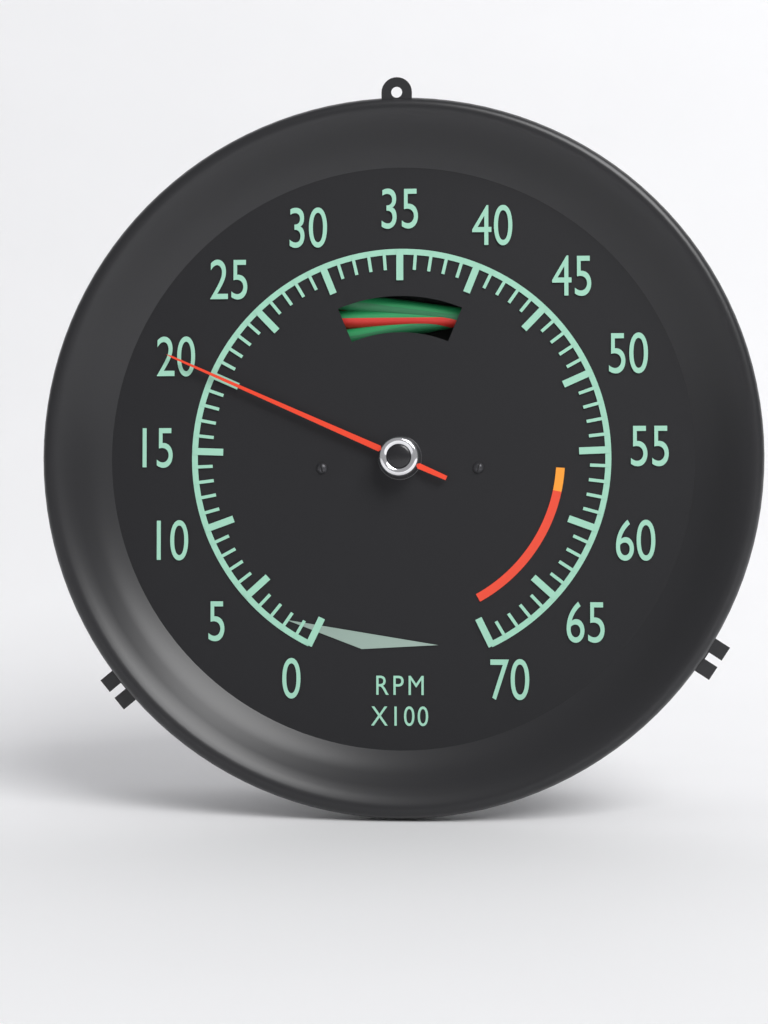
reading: 20 RPM x100
